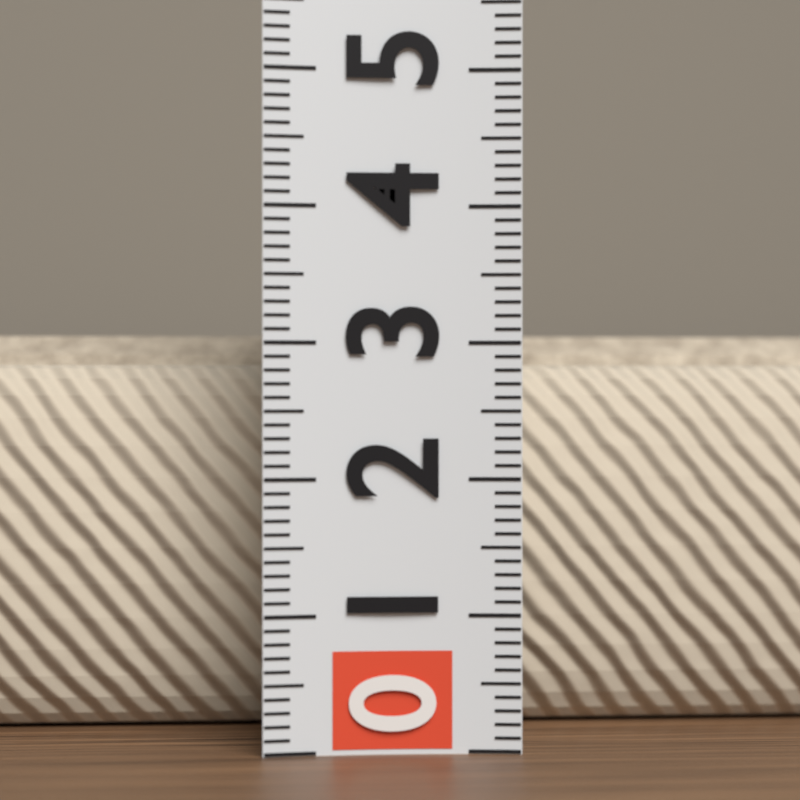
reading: 3.1 (no unit)
